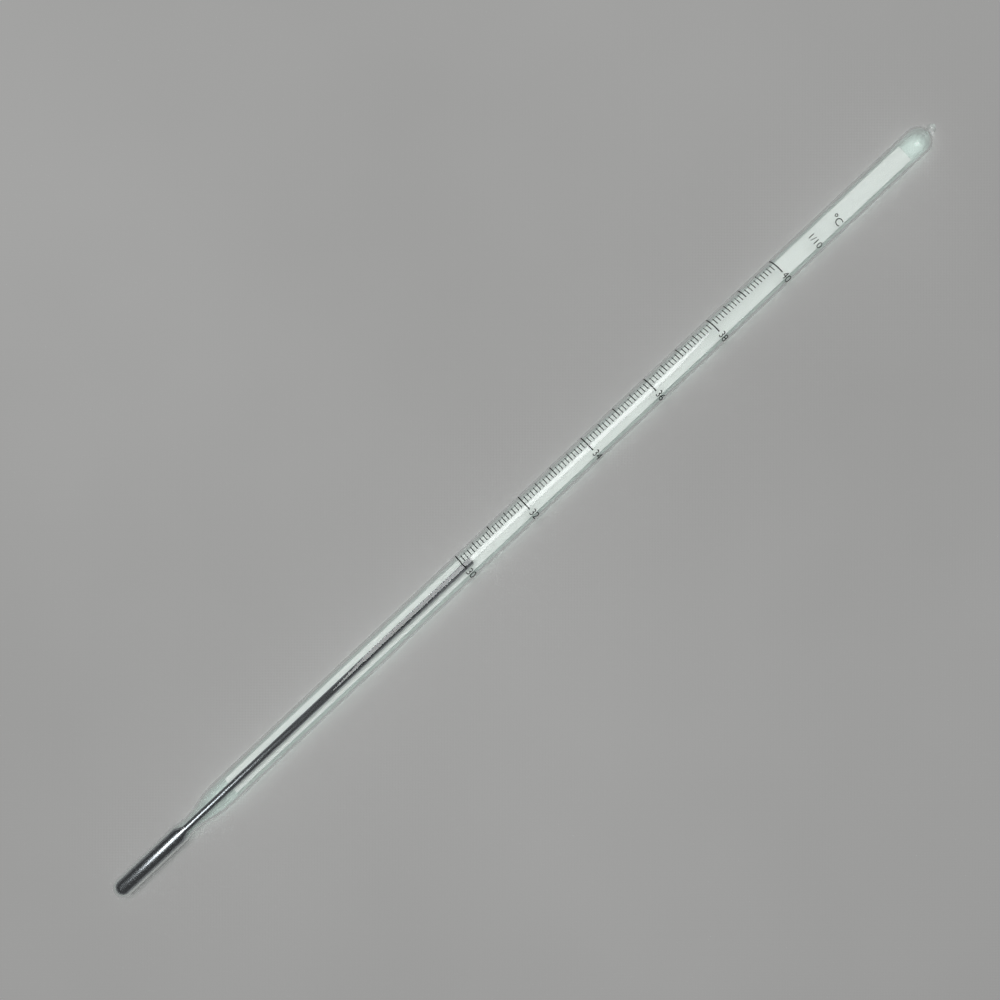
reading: 30.2 °C
